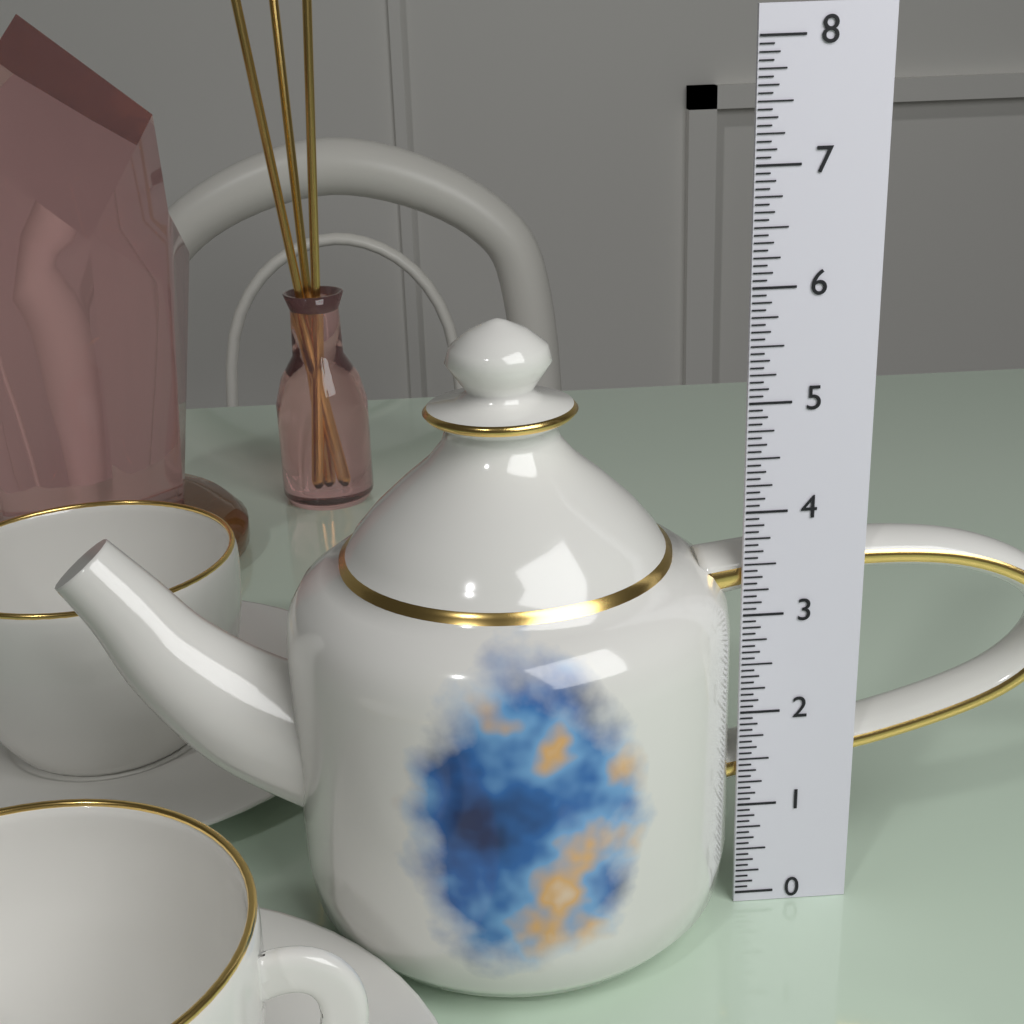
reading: 5.7500 (no unit)
